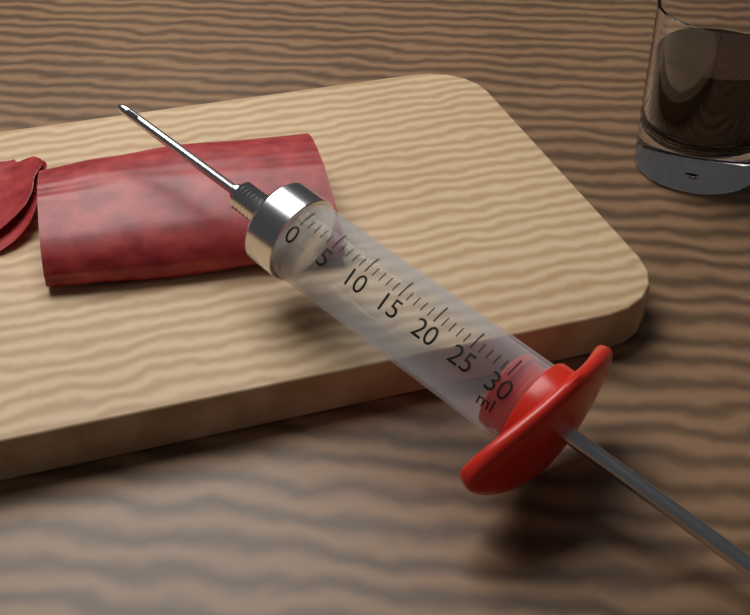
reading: 29 ml
